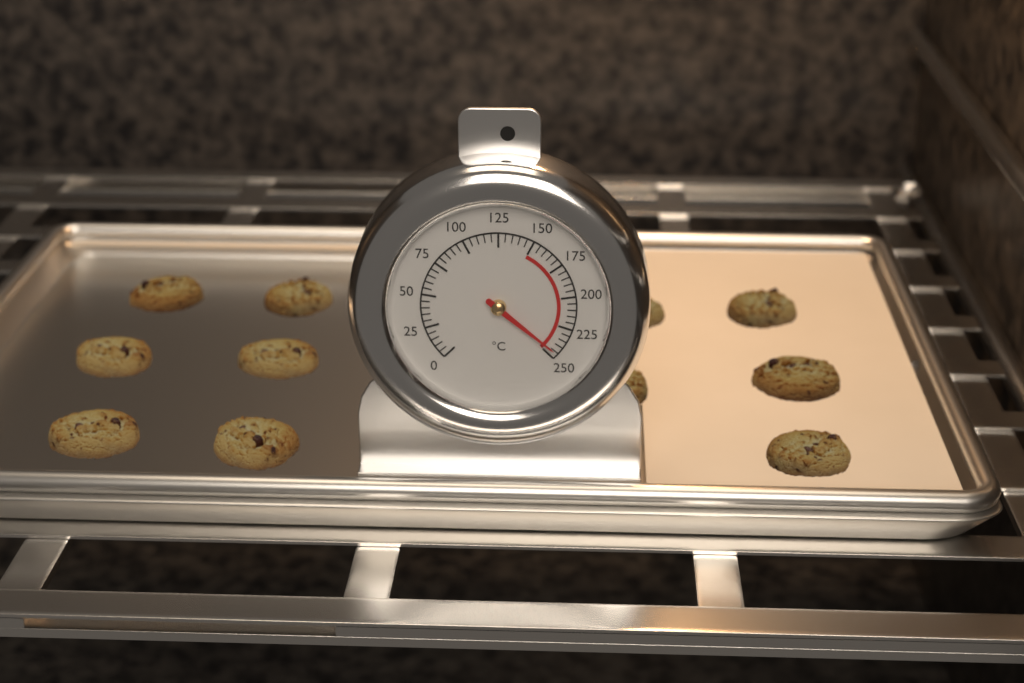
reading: 245 °C
